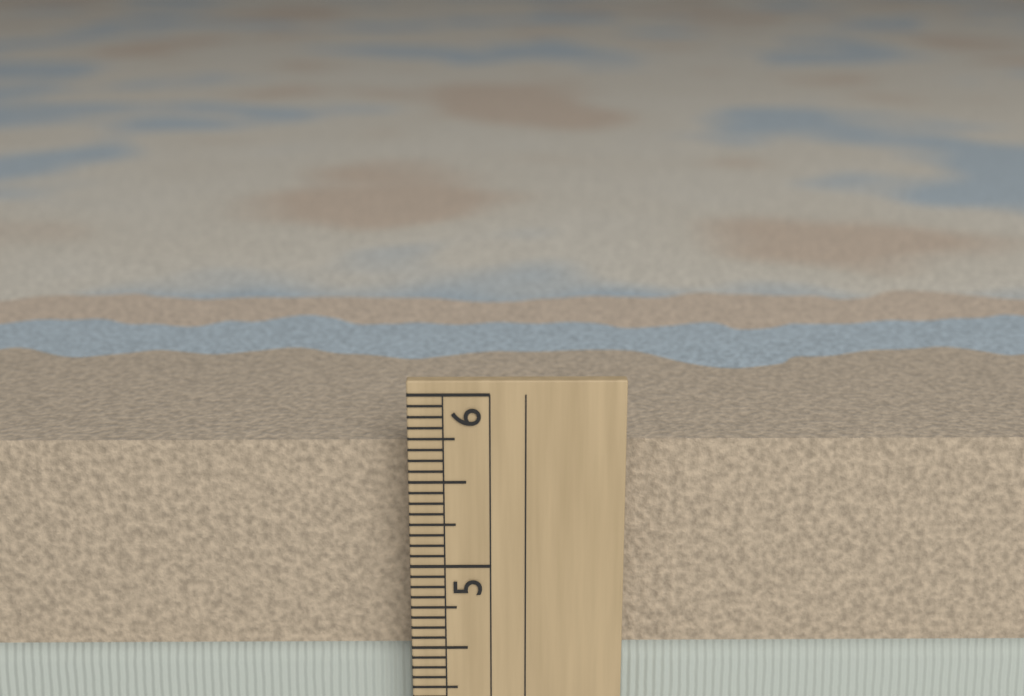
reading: 5.6875 in
